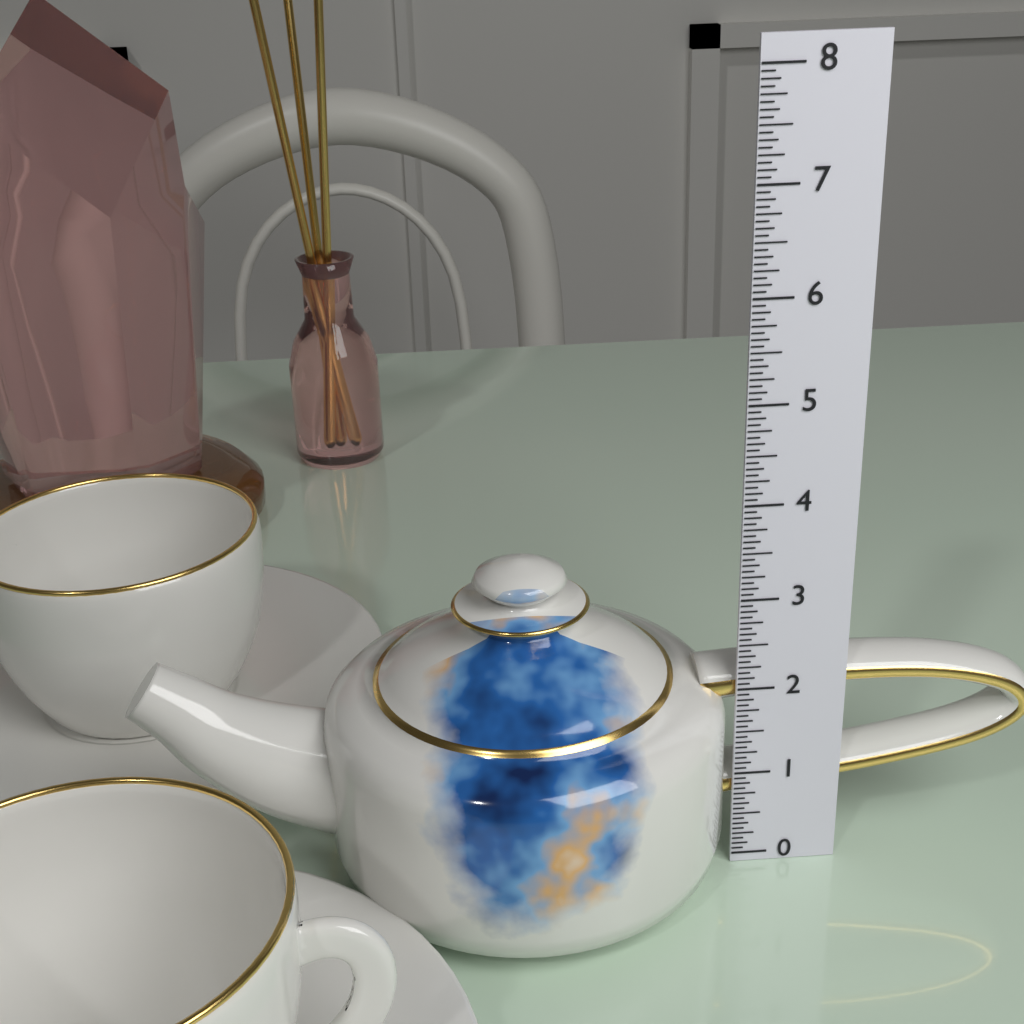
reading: 3.3750 (no unit)
